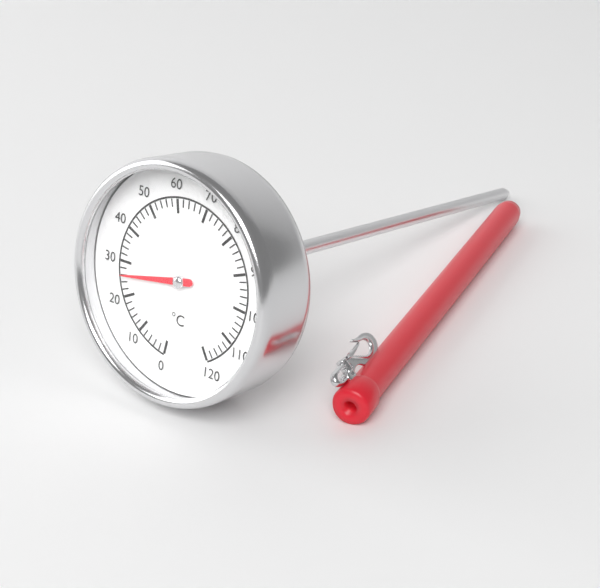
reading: 26 °C
